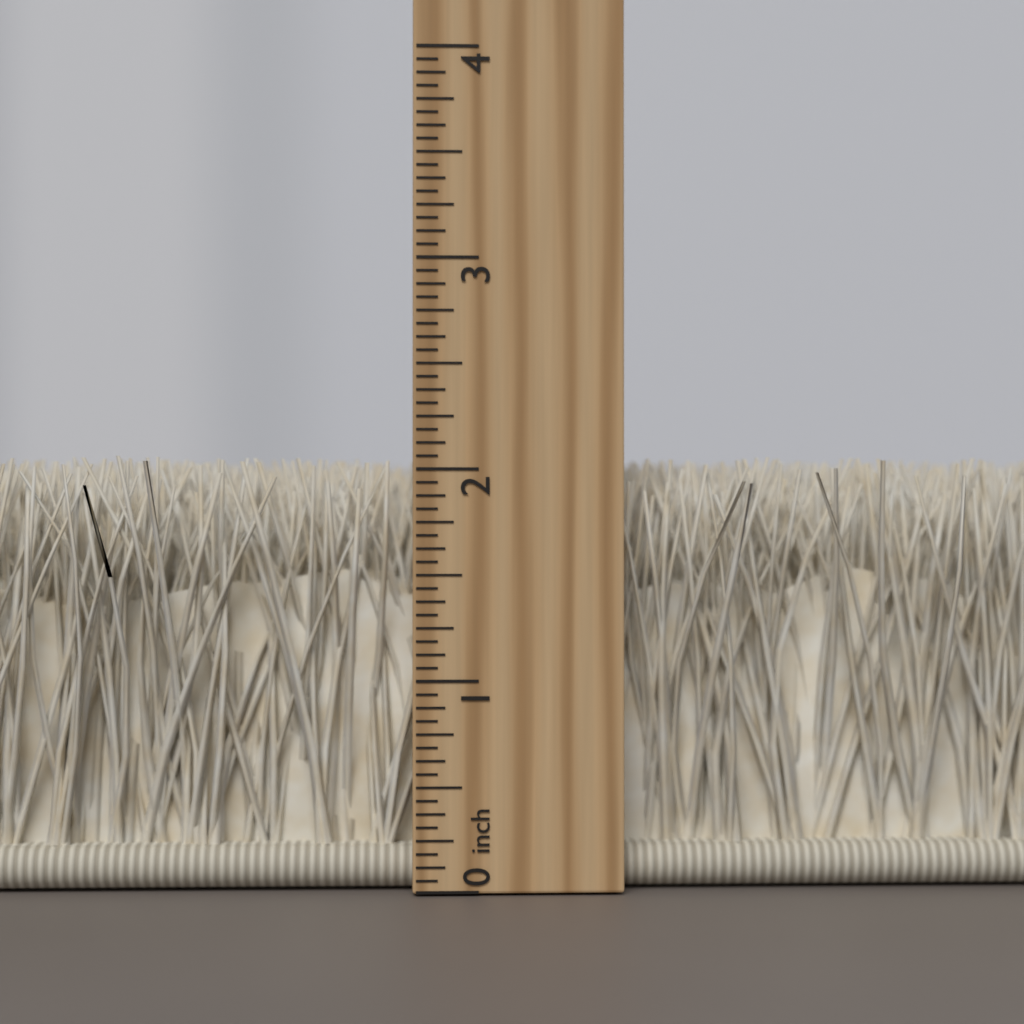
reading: 2.0625 inch
